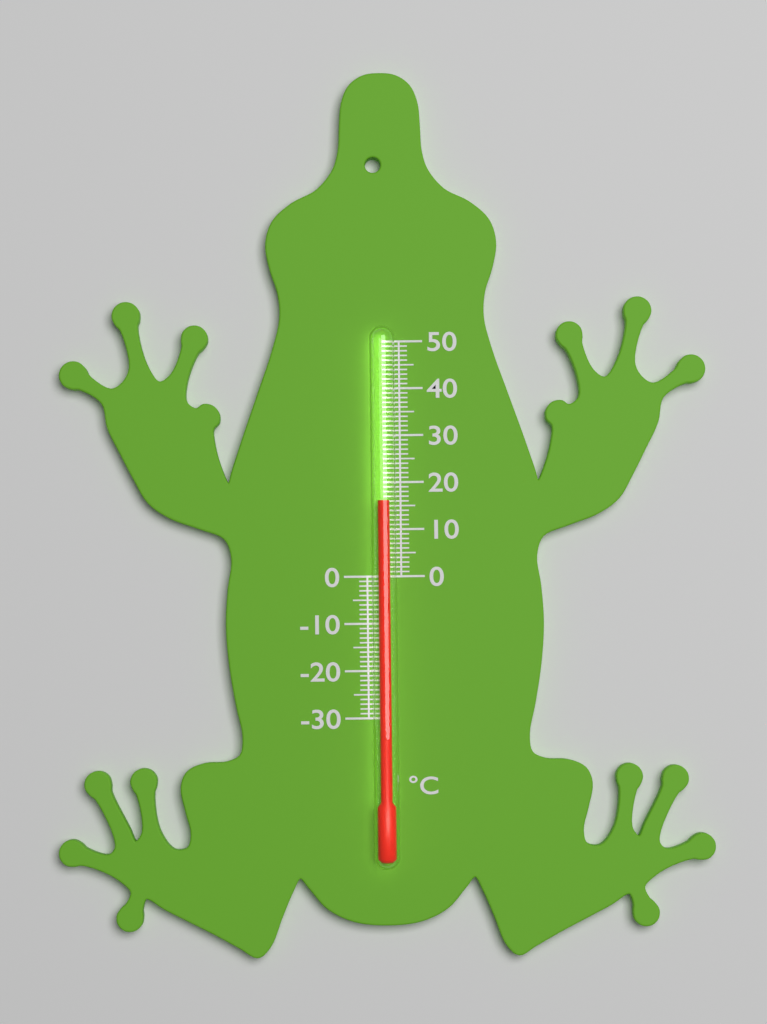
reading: 16 °C
